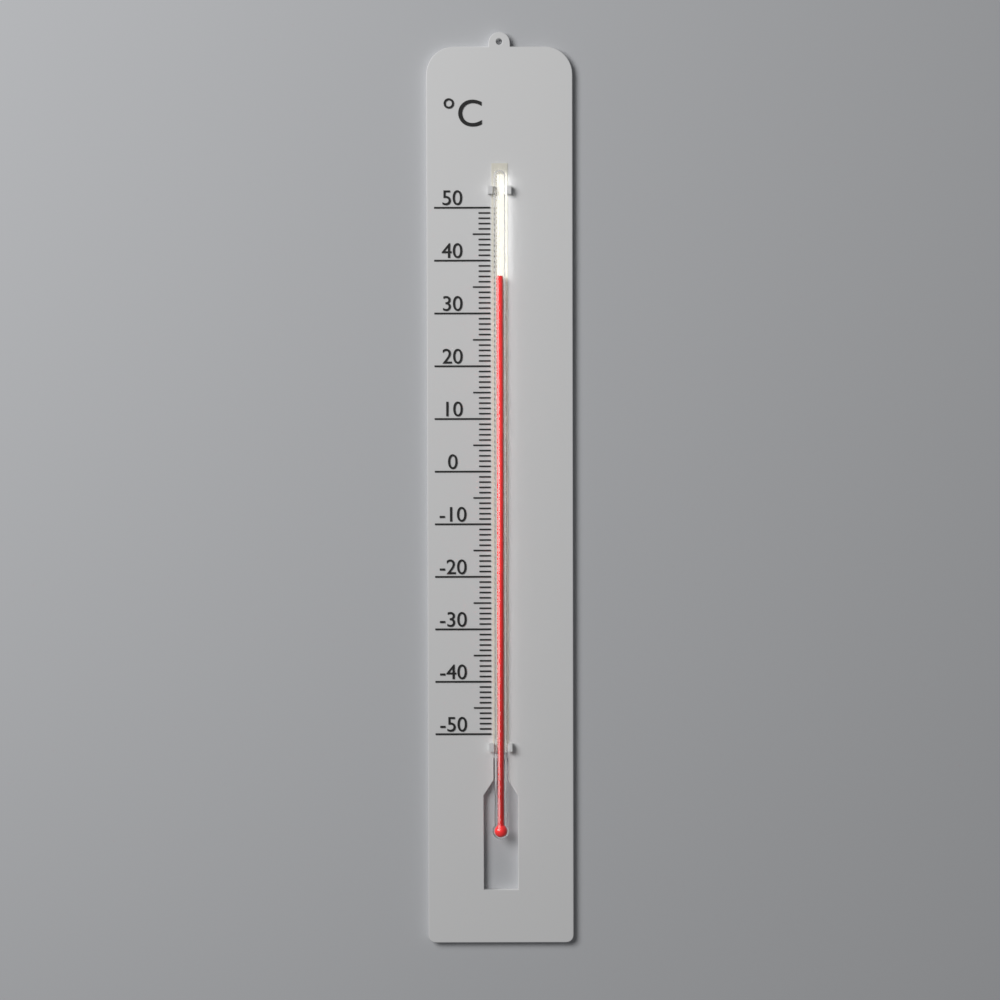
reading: 37 °C
